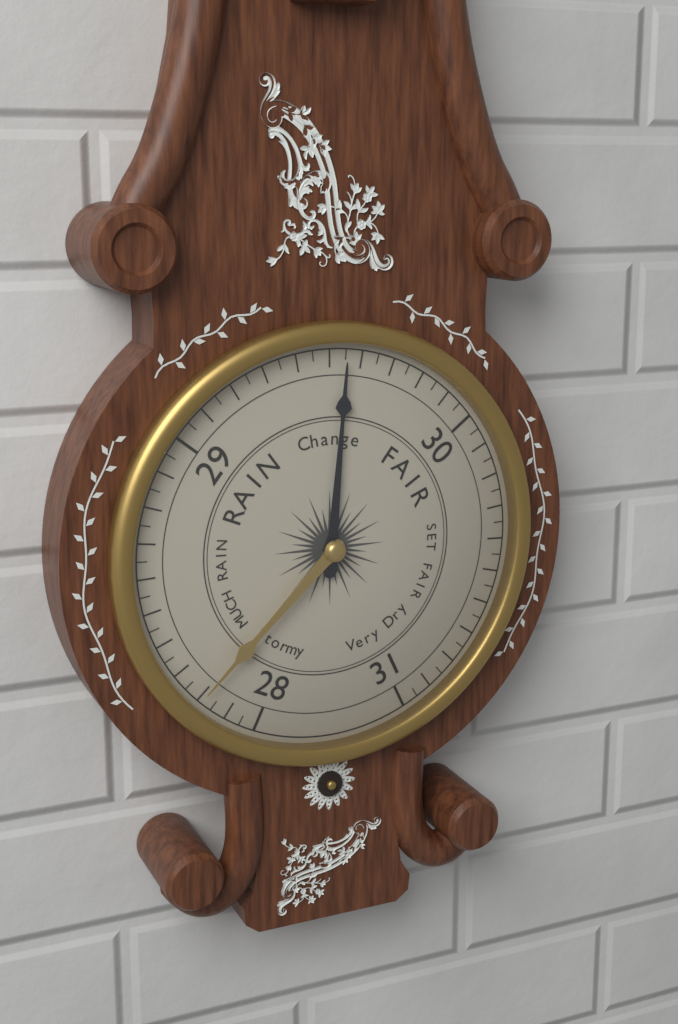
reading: 29.55 (no unit)
